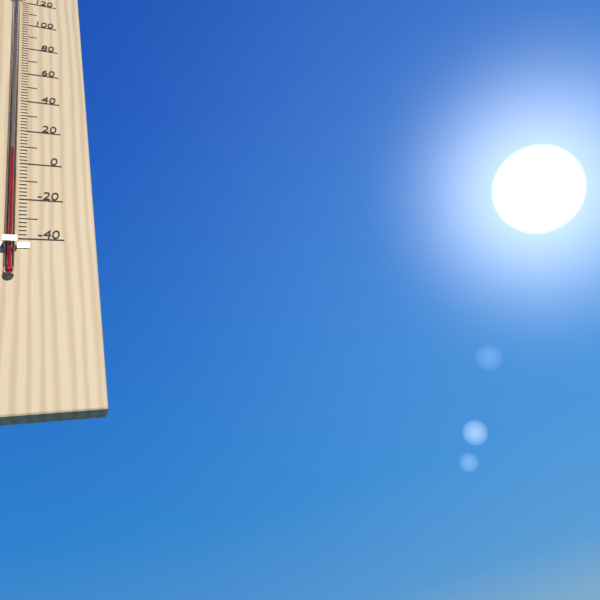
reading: 6 °F
